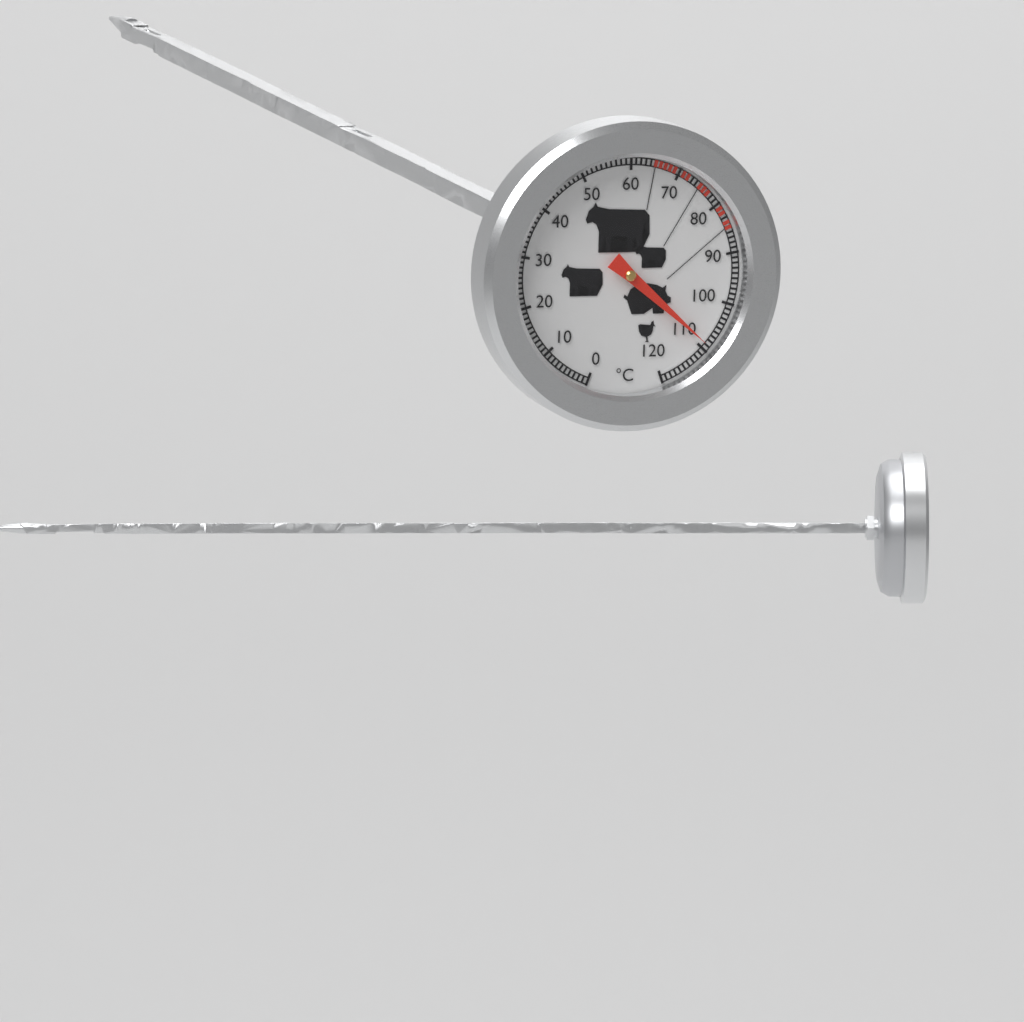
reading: 109 °C
